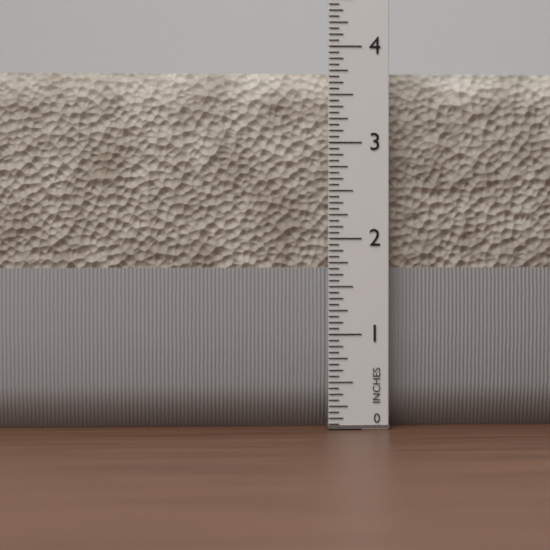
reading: 3.7500 in
